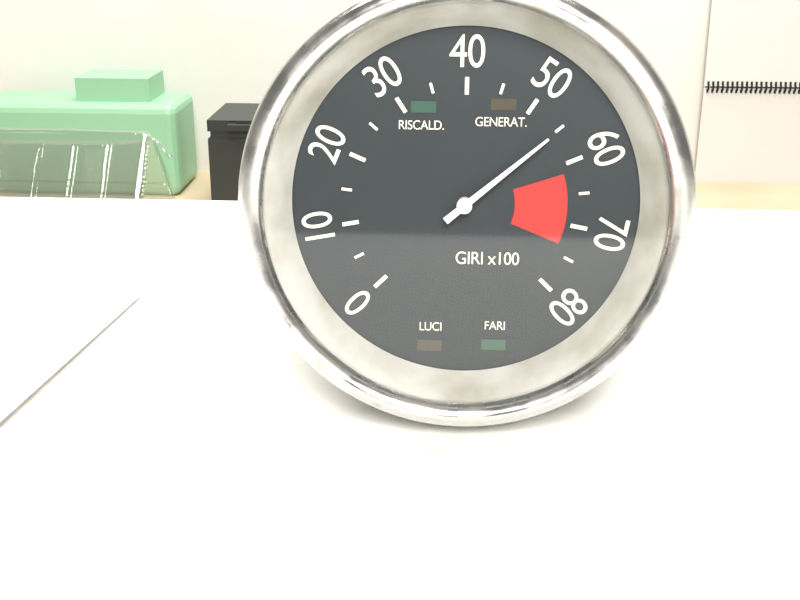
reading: 5500 giri
